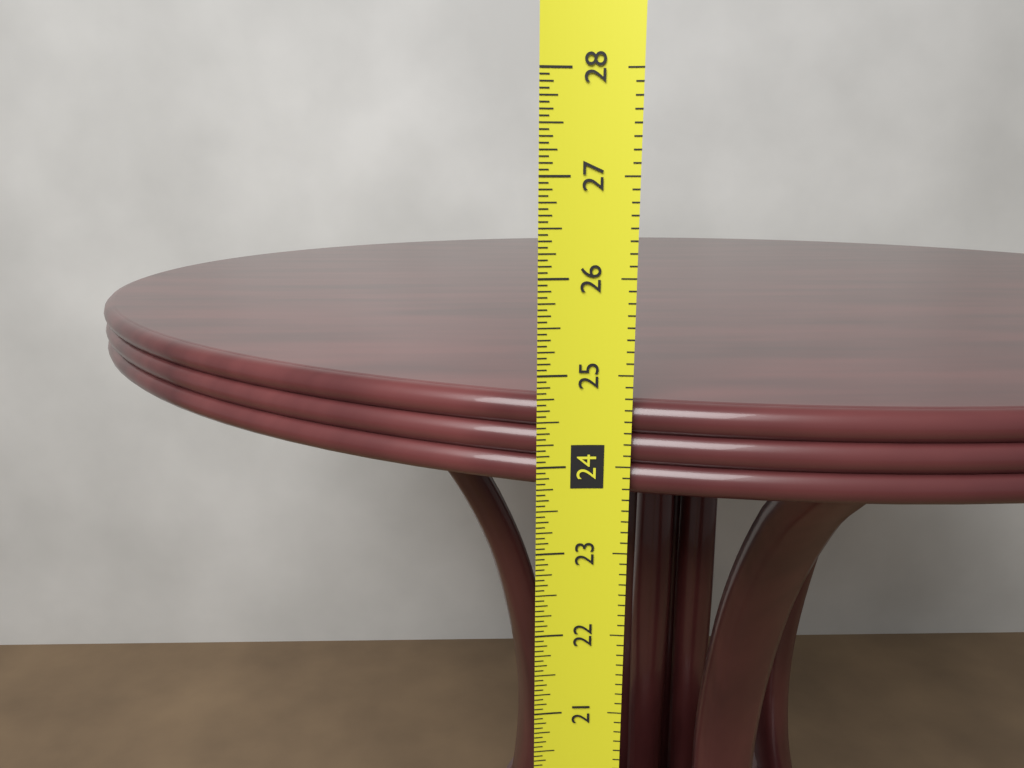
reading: 24.6875 in
